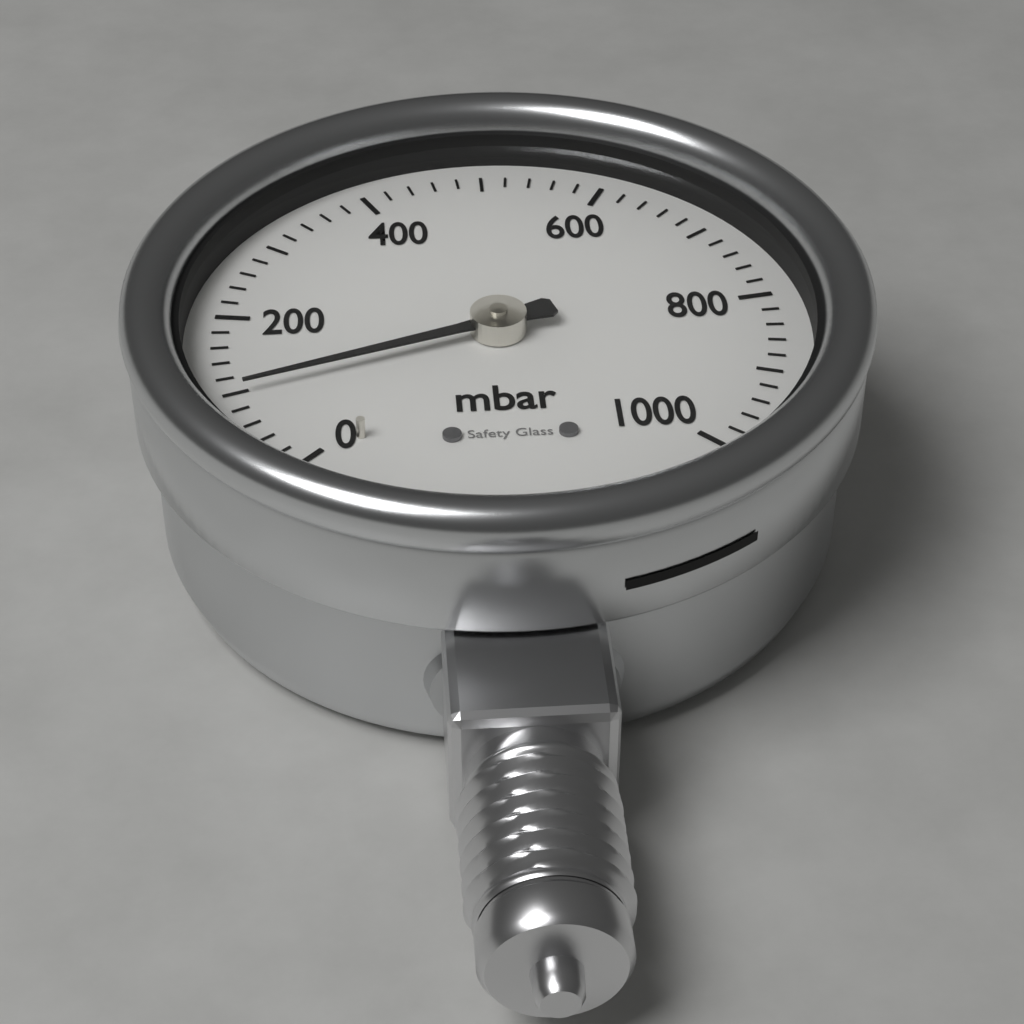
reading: 100 mbar
